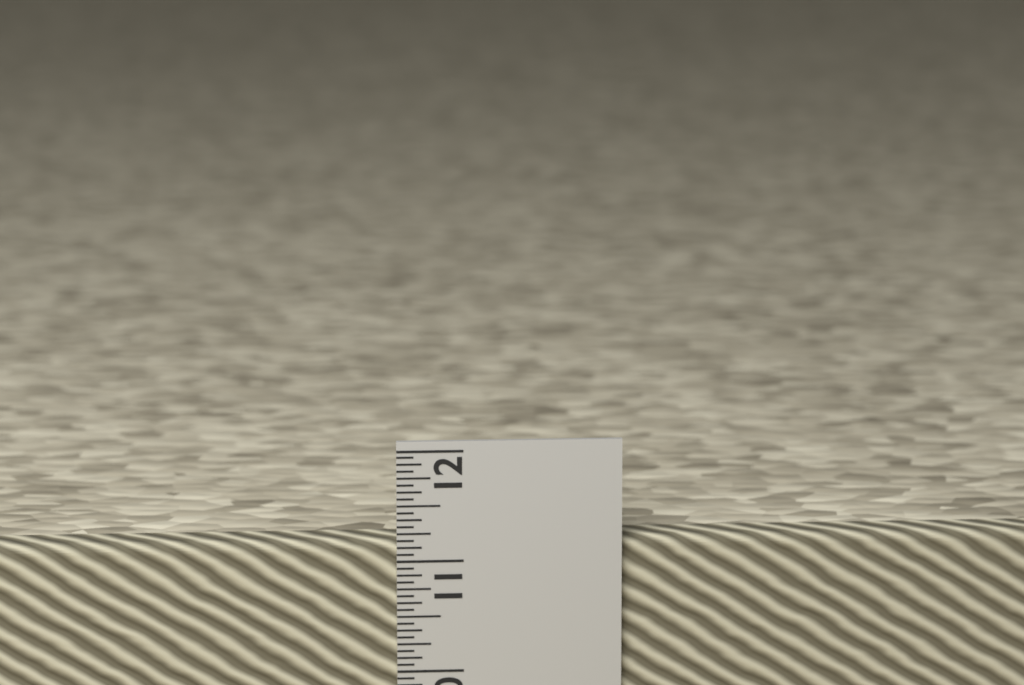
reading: 11.1875 in
